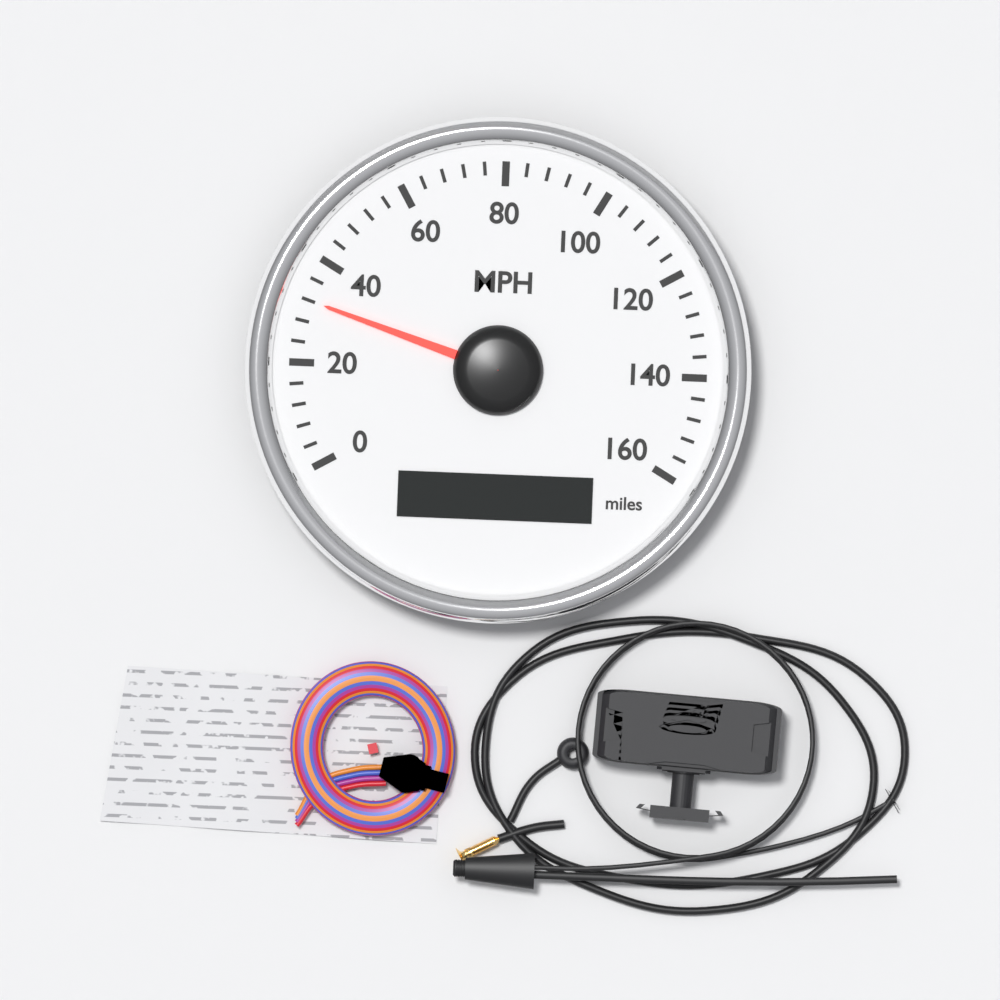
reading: 32 MPH
